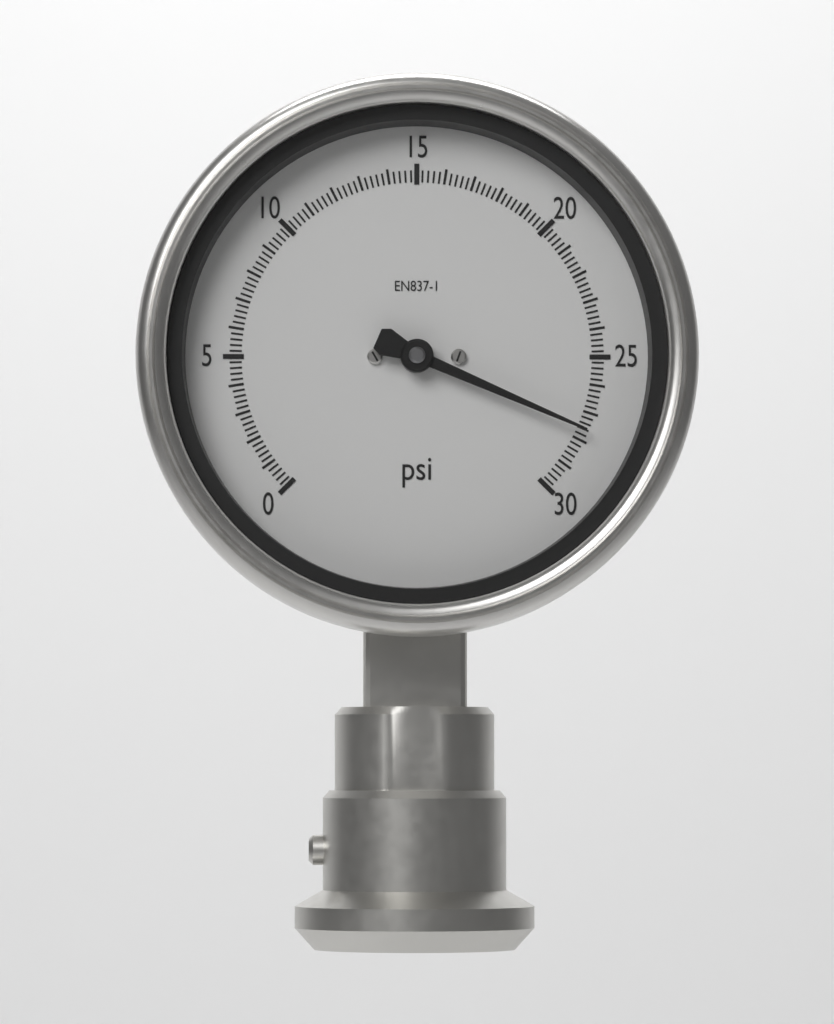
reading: 27.6 psi
